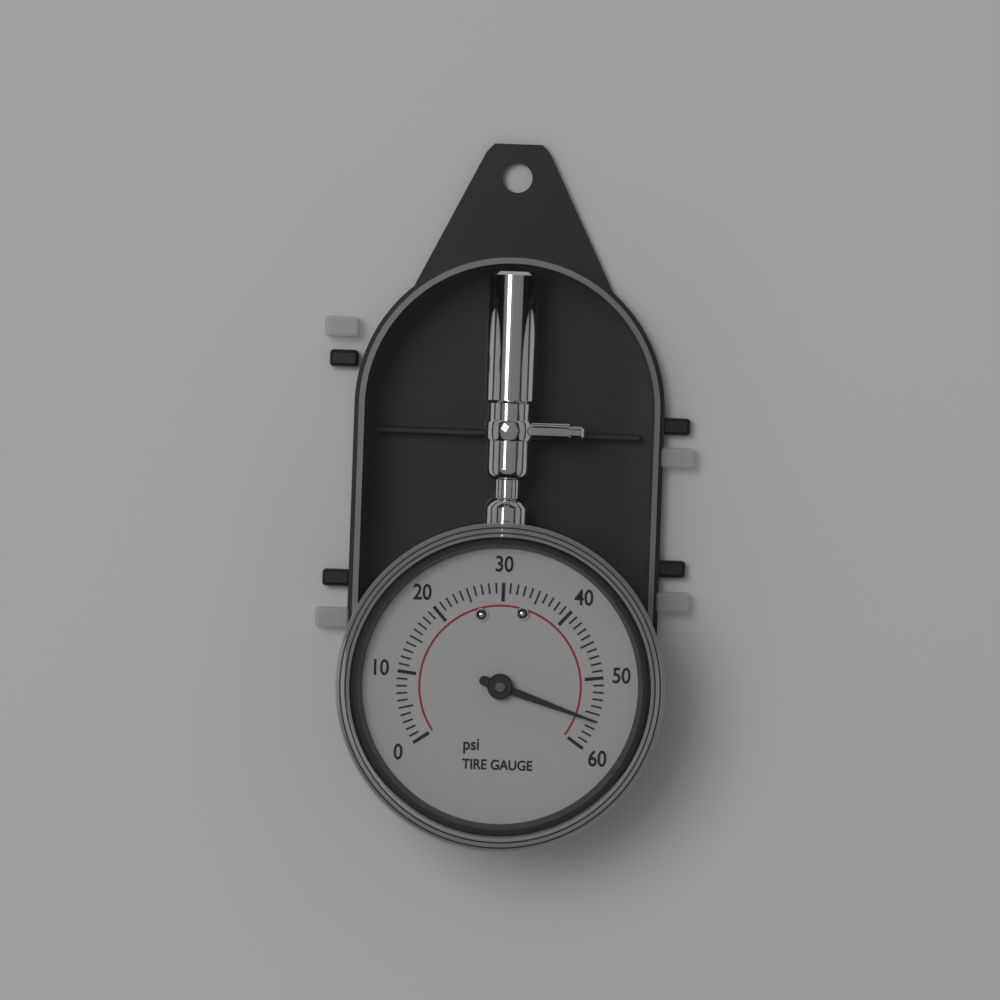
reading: 56 psi
